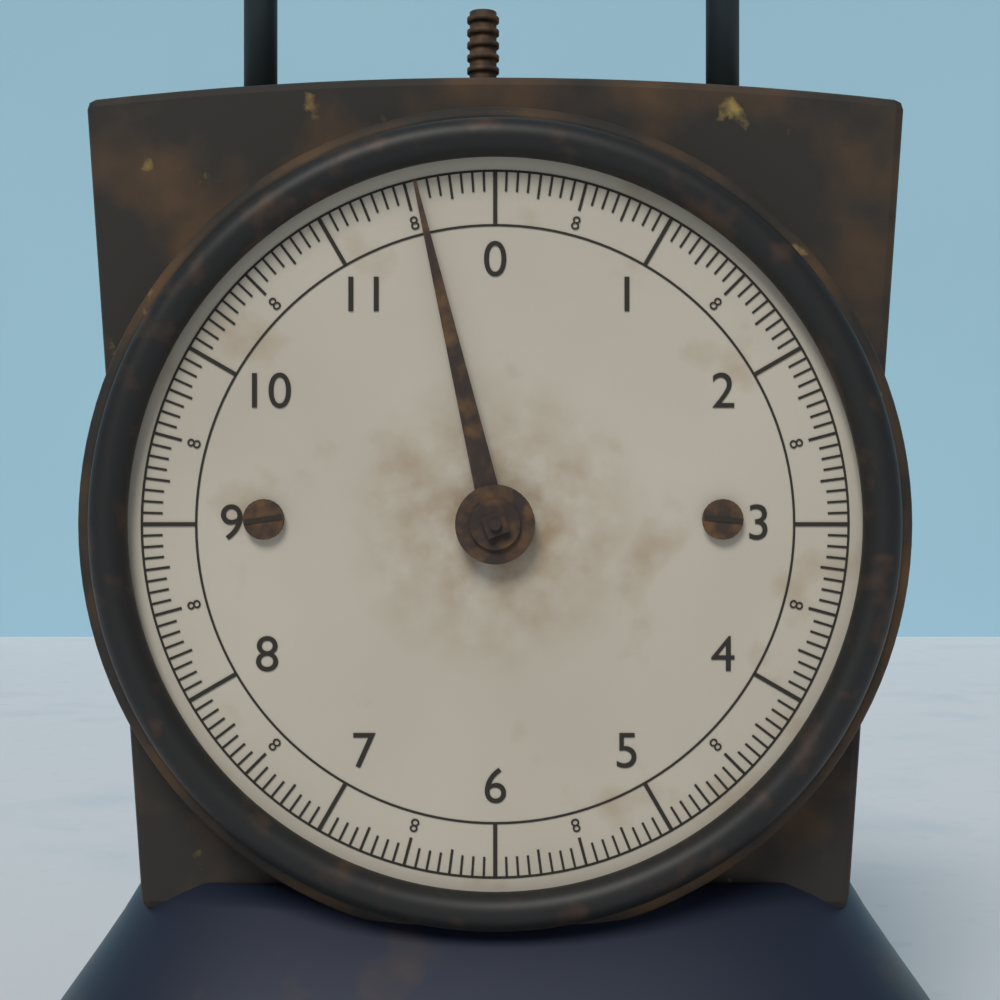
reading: 11.5600 (no unit)
